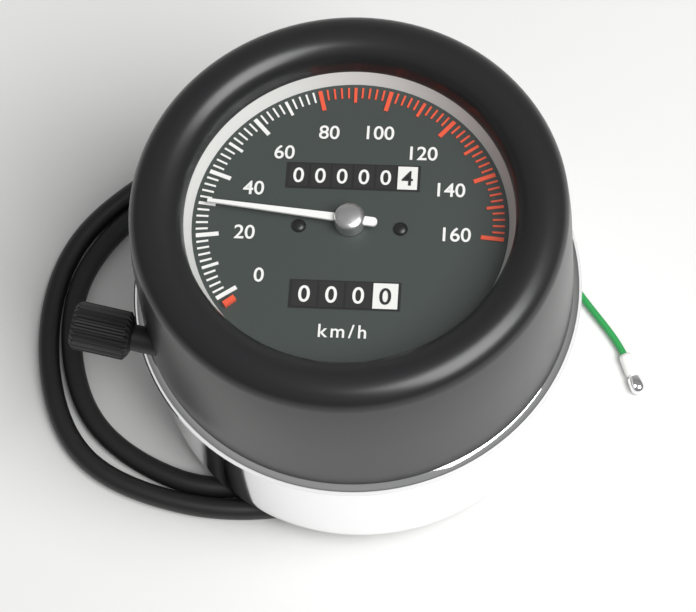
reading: 30 km/h
